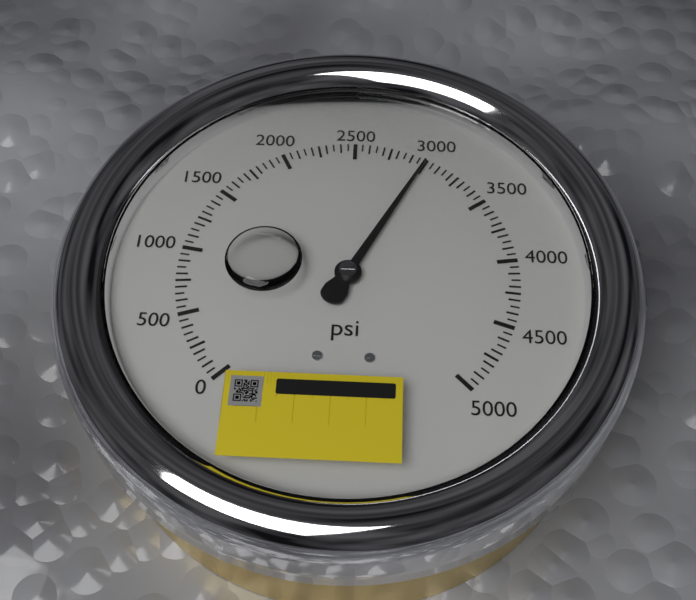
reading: 3000 psi
